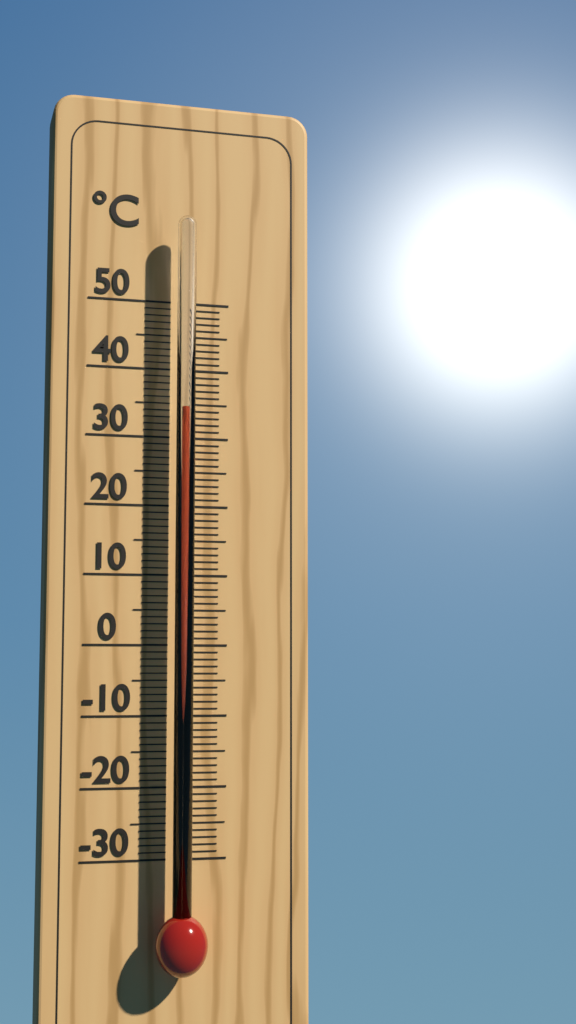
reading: 34 °C
